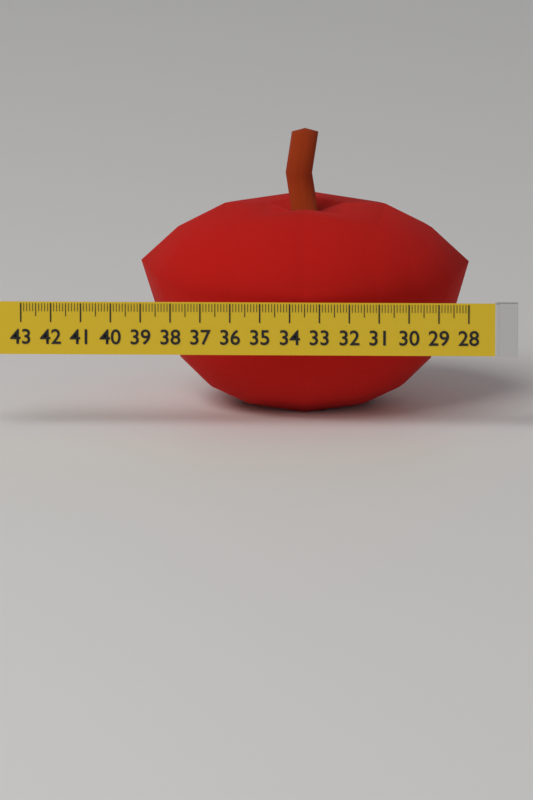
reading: 39.1 (no unit)
